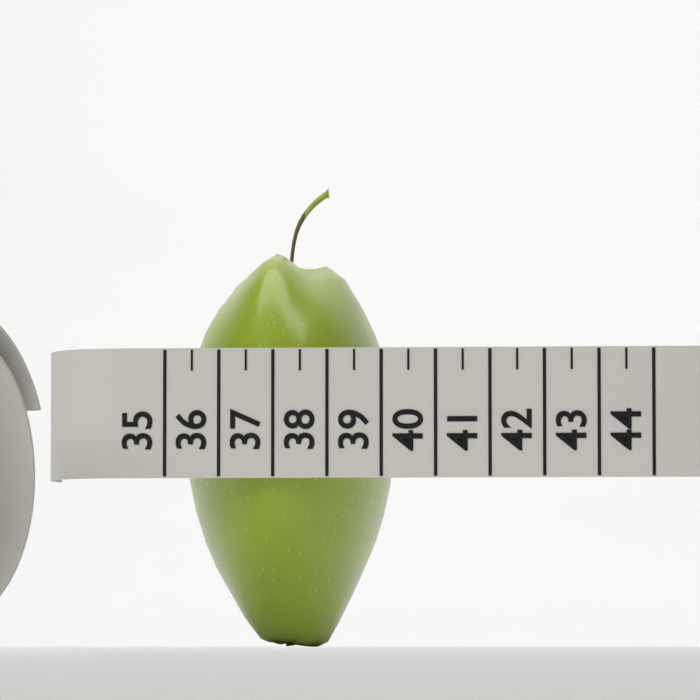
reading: 39.0 (no unit)
